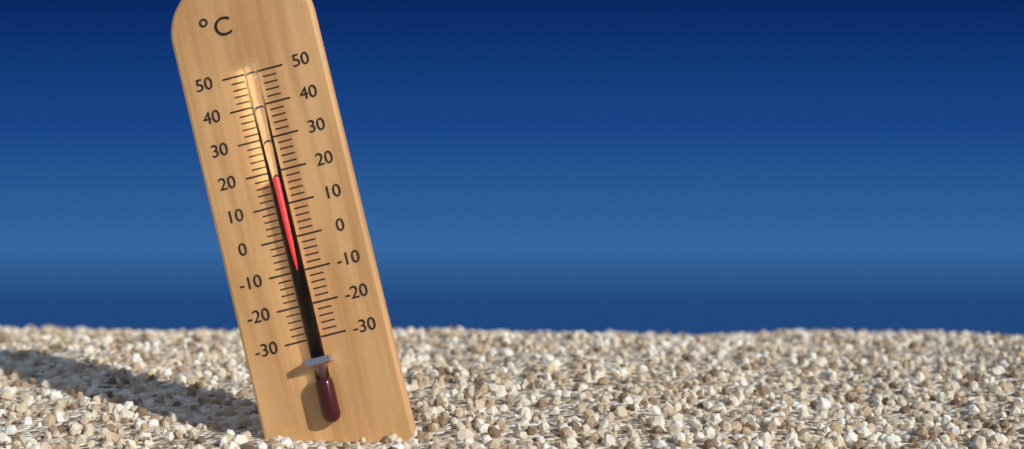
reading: 18 °C
